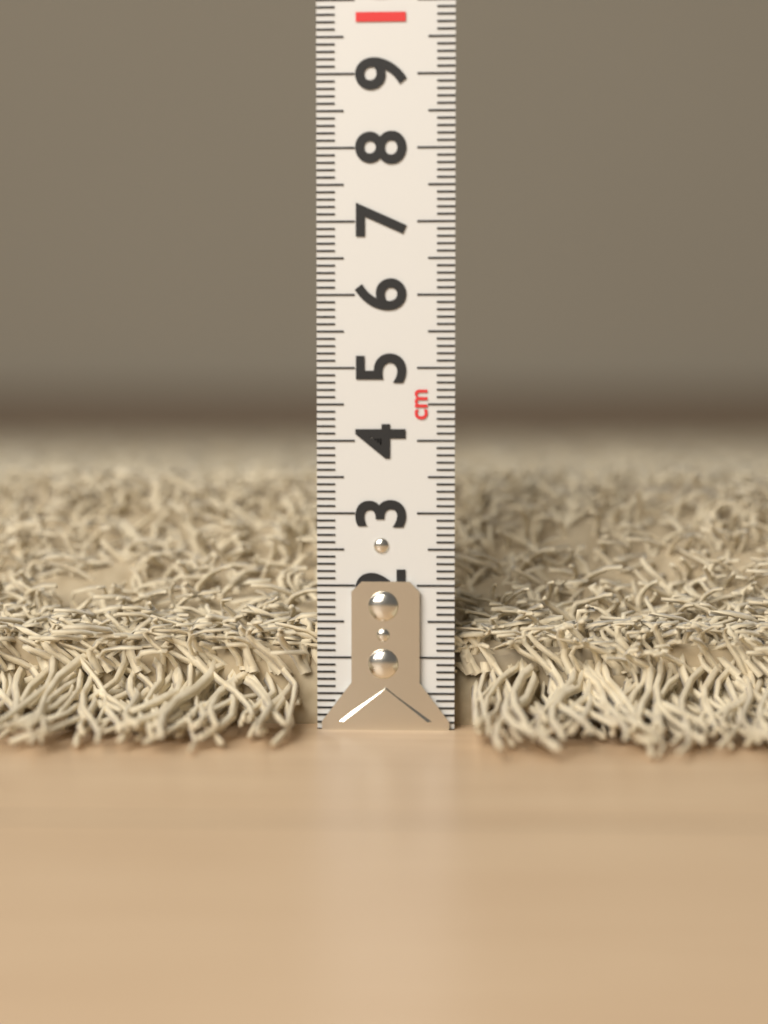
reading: 3.6 cm
